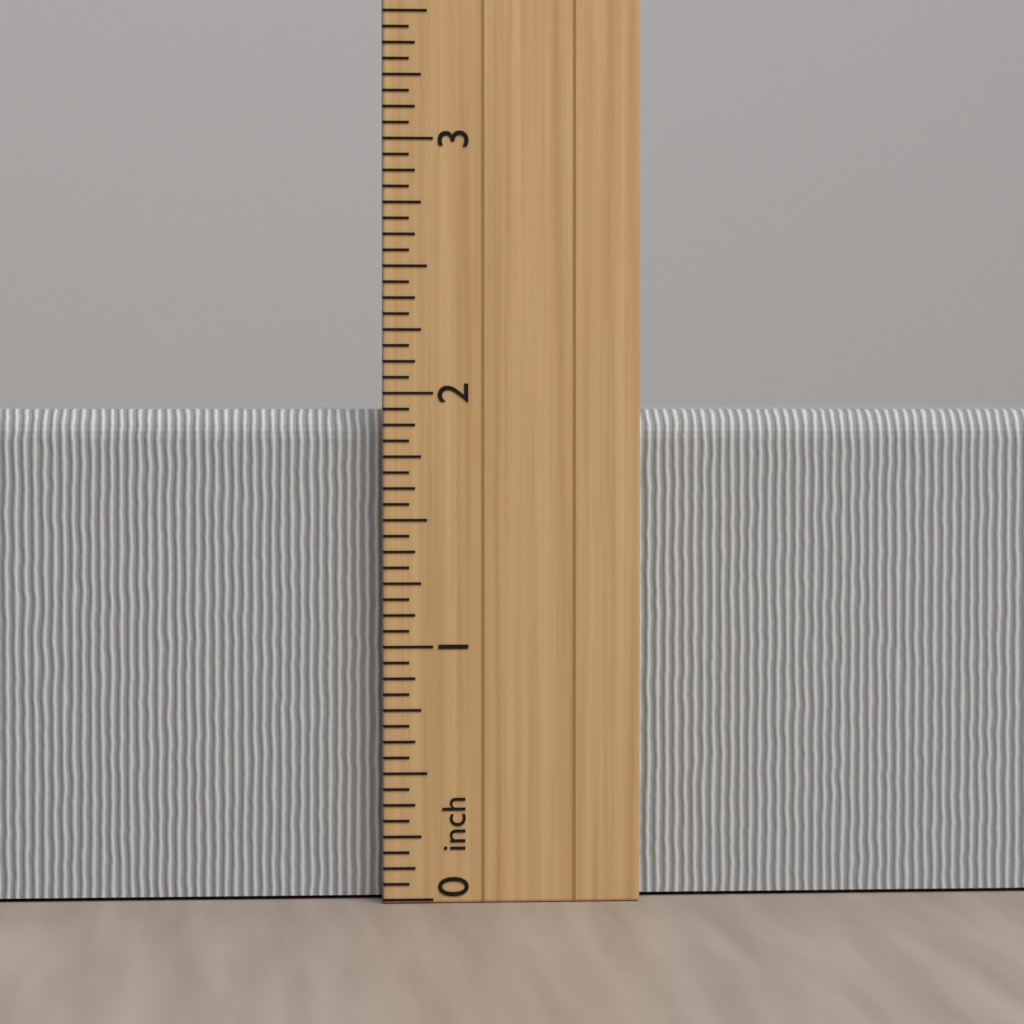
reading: 1.9375 inch
